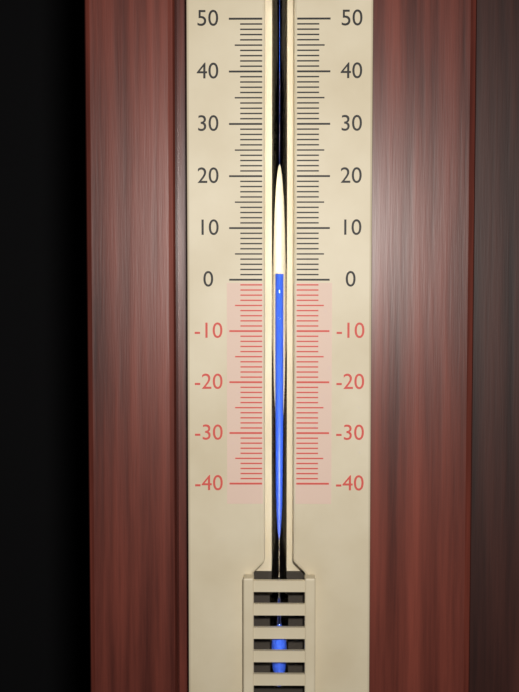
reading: 1 (no unit)
